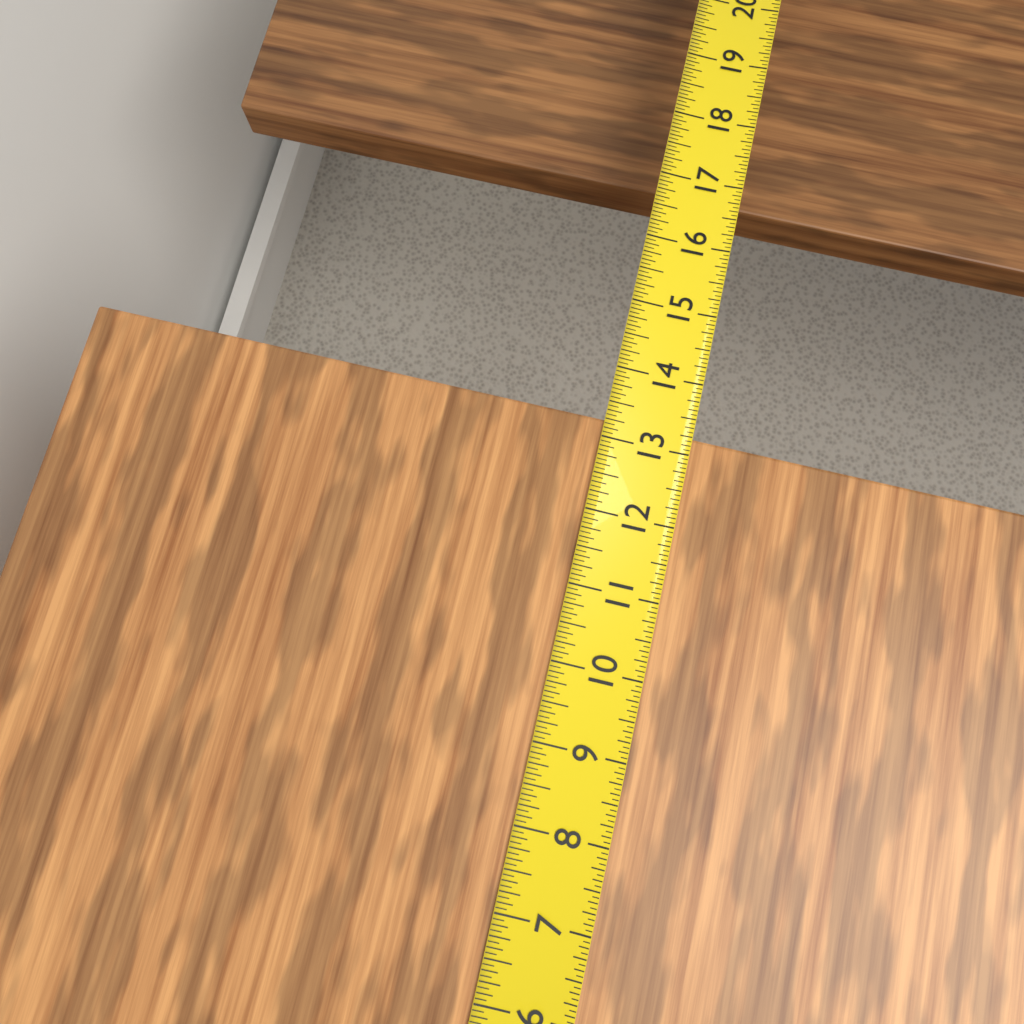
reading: 13.2500 in
